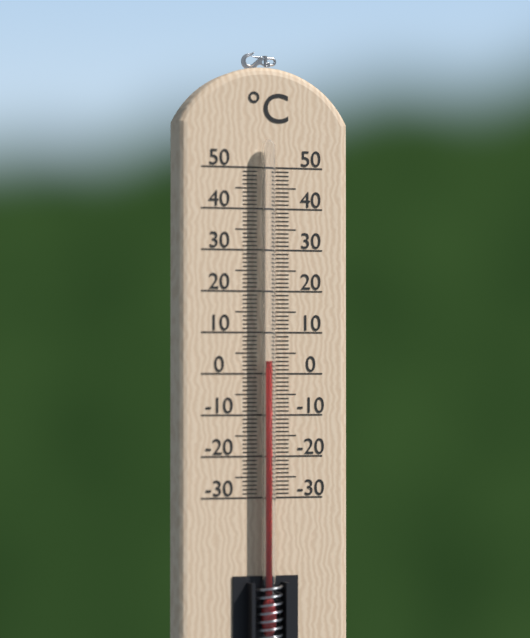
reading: 3 °C
